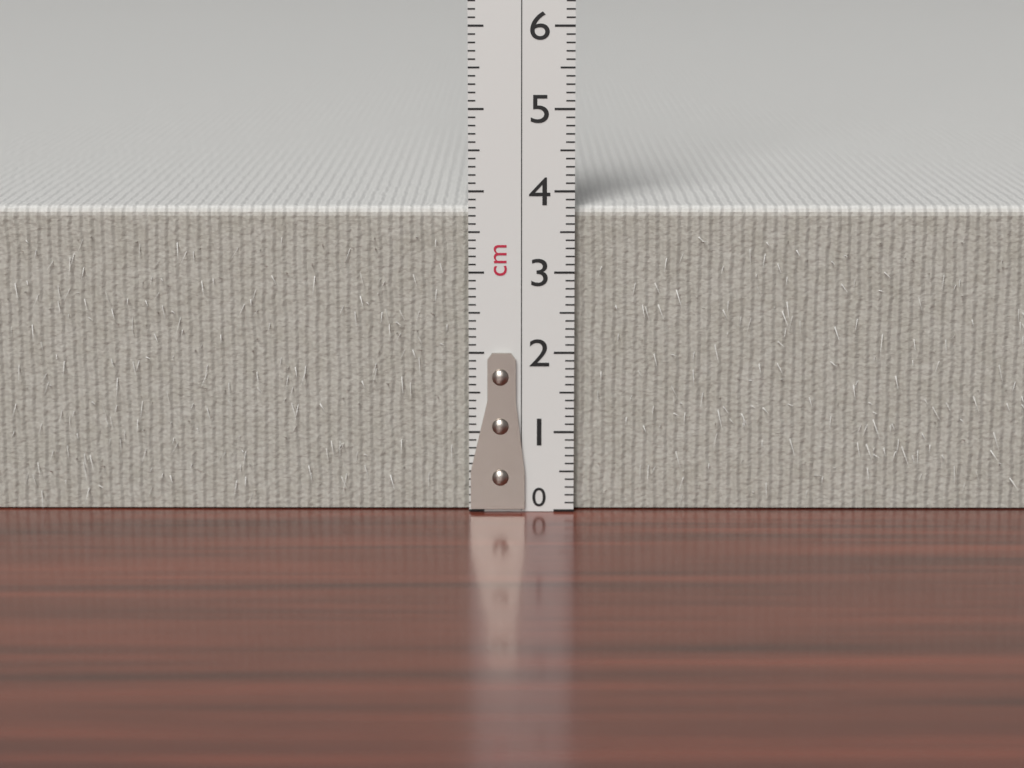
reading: 3.8 cm
